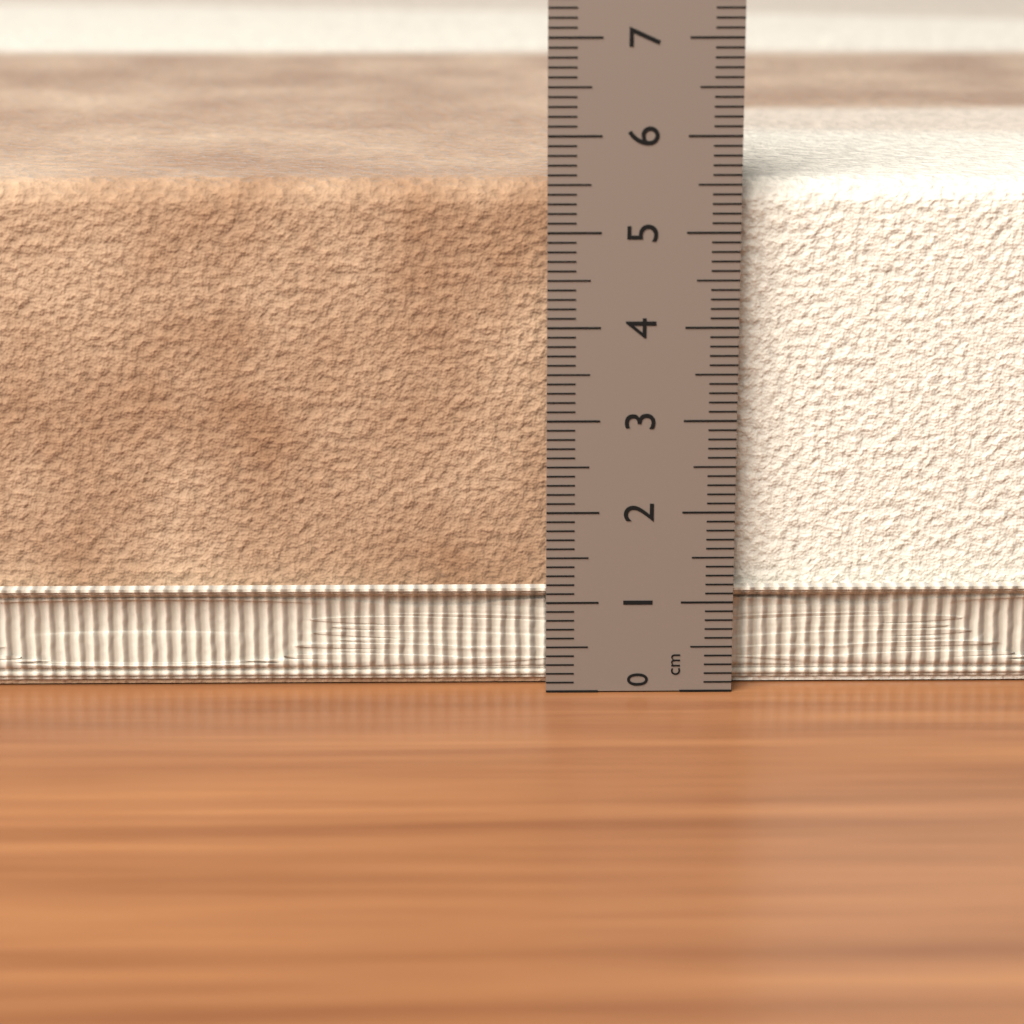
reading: 5.5 cm
